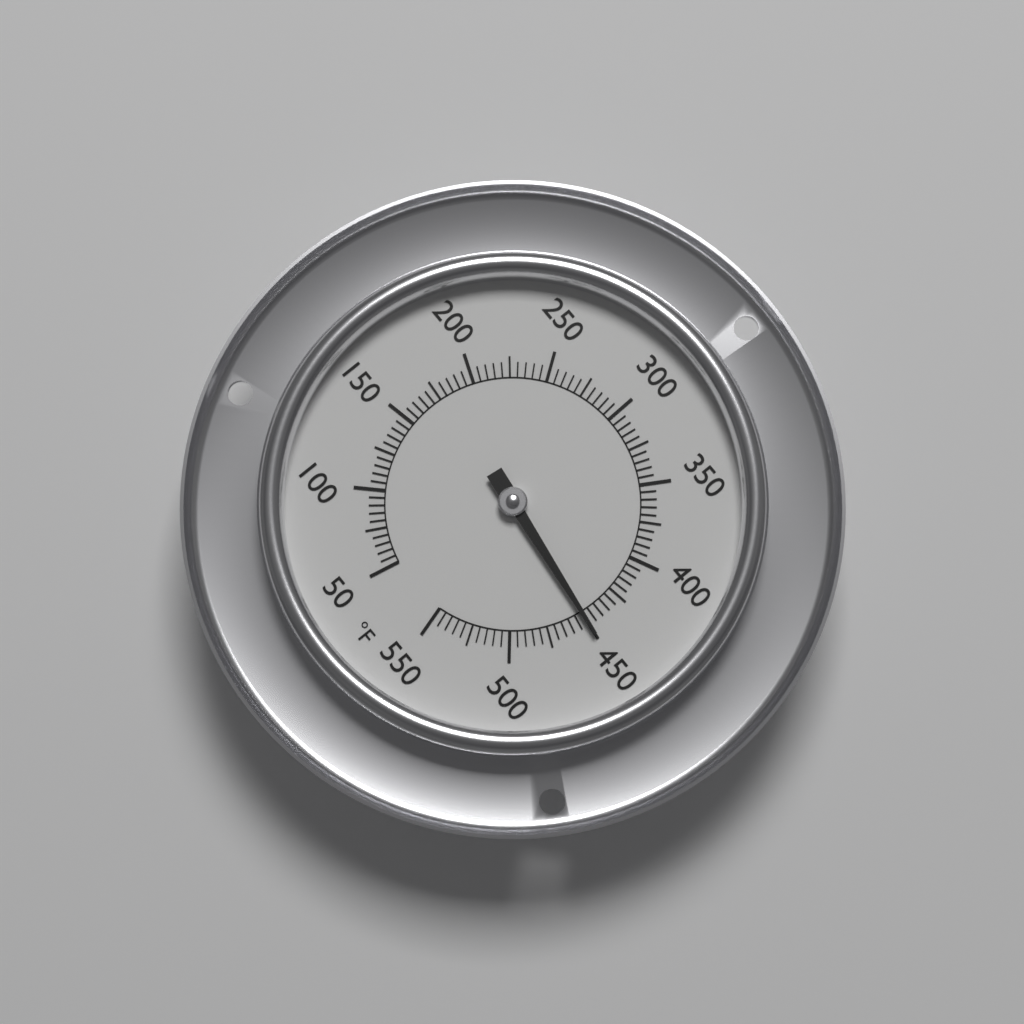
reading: 450 °F
